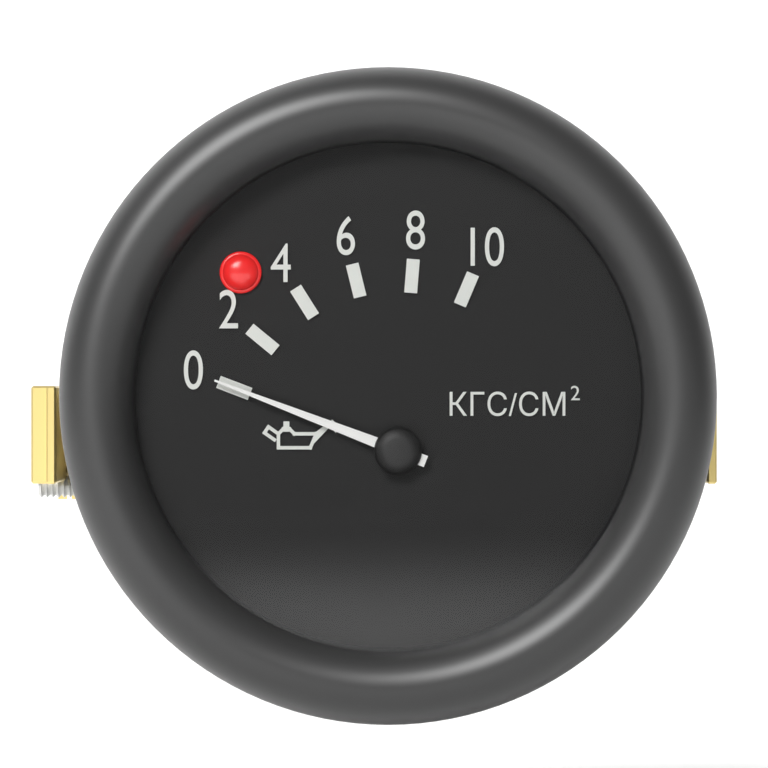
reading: 0 кгс/см²
